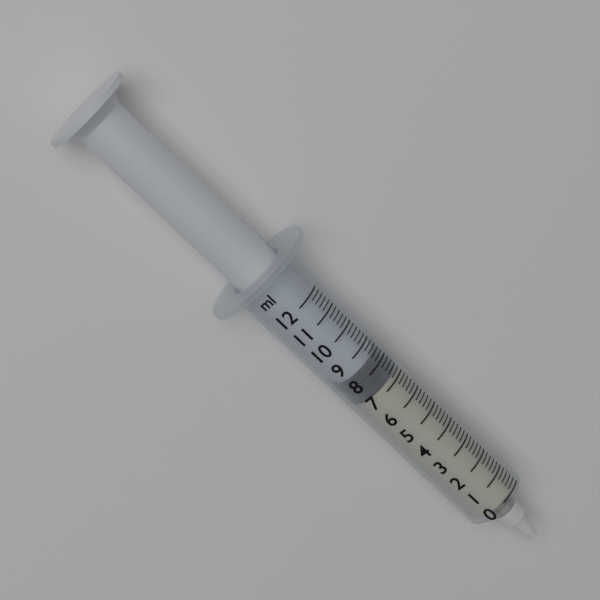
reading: 7.2 ml
